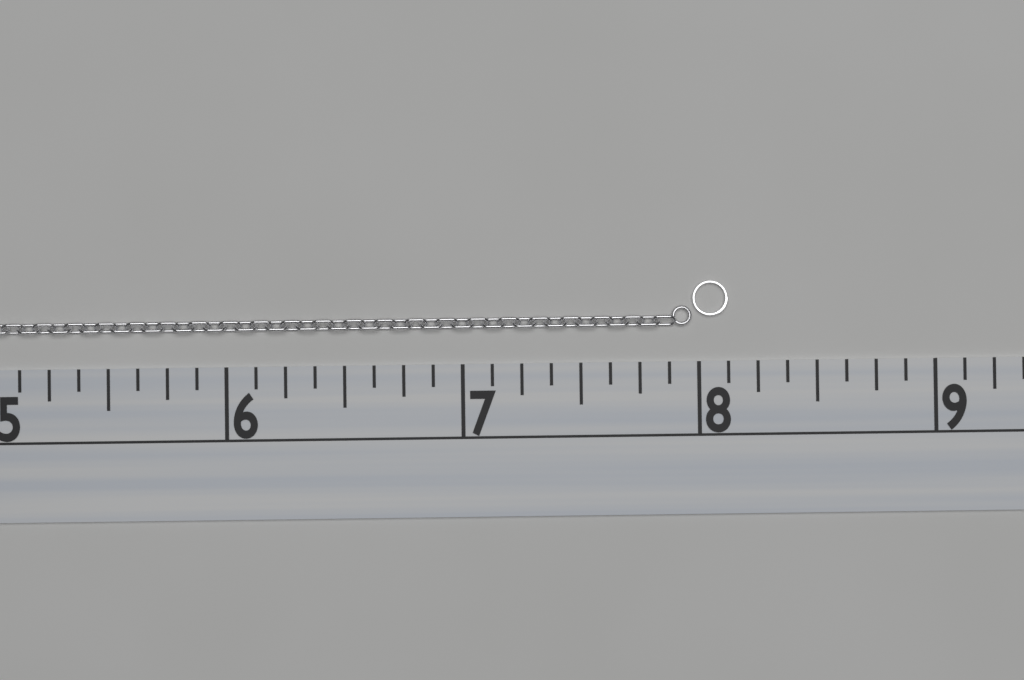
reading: 8.125 (no unit)
